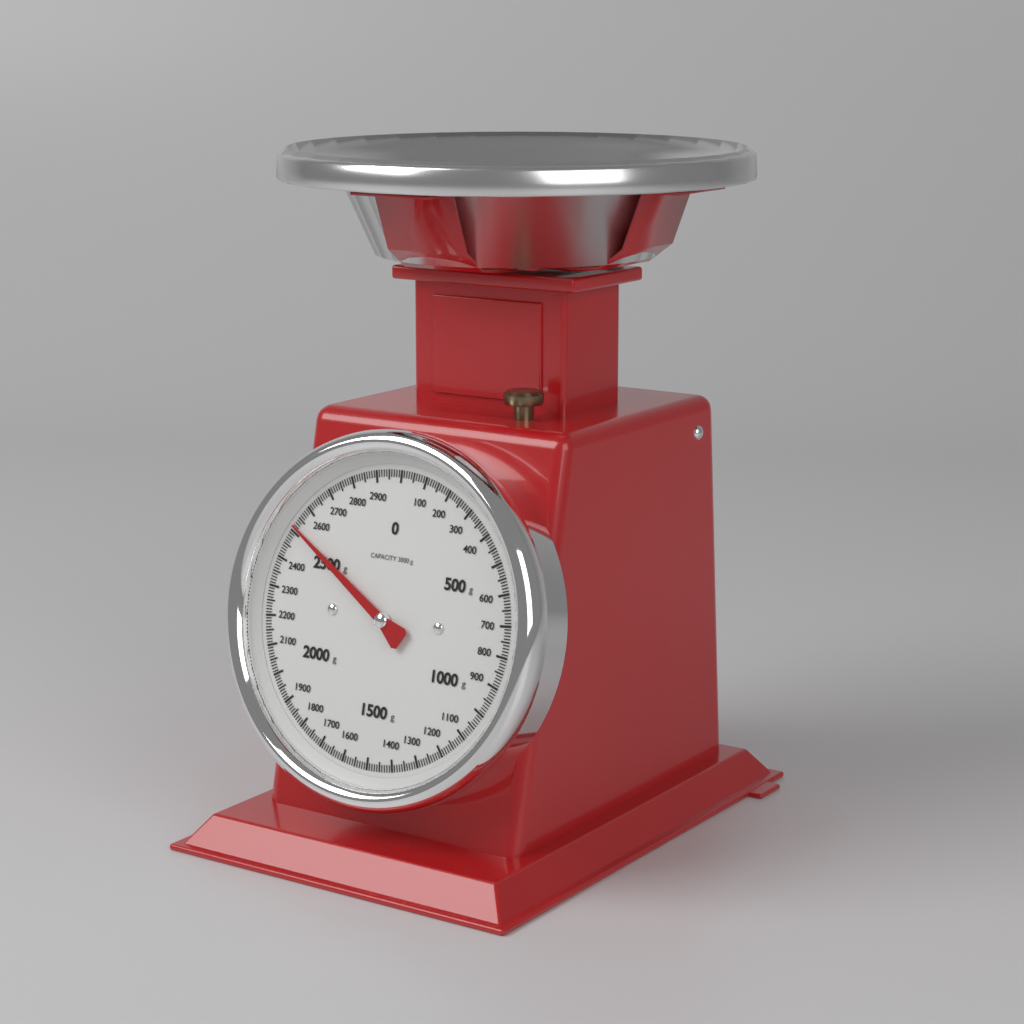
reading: 2520 g
